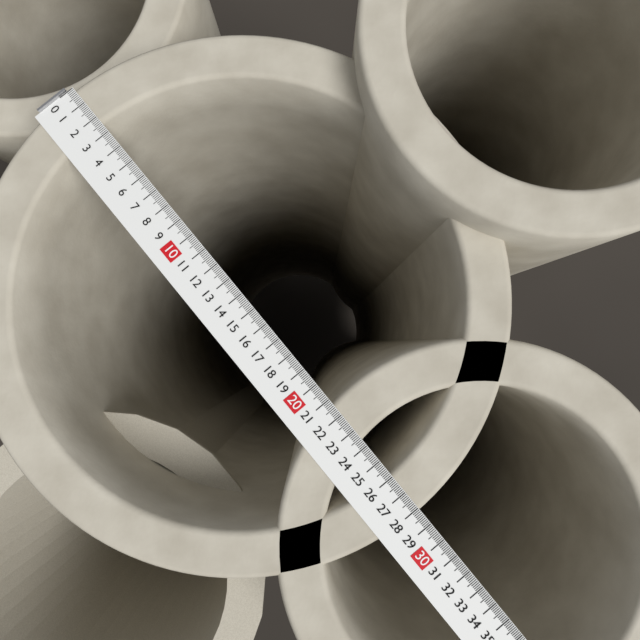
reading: 28.2 (no unit)
